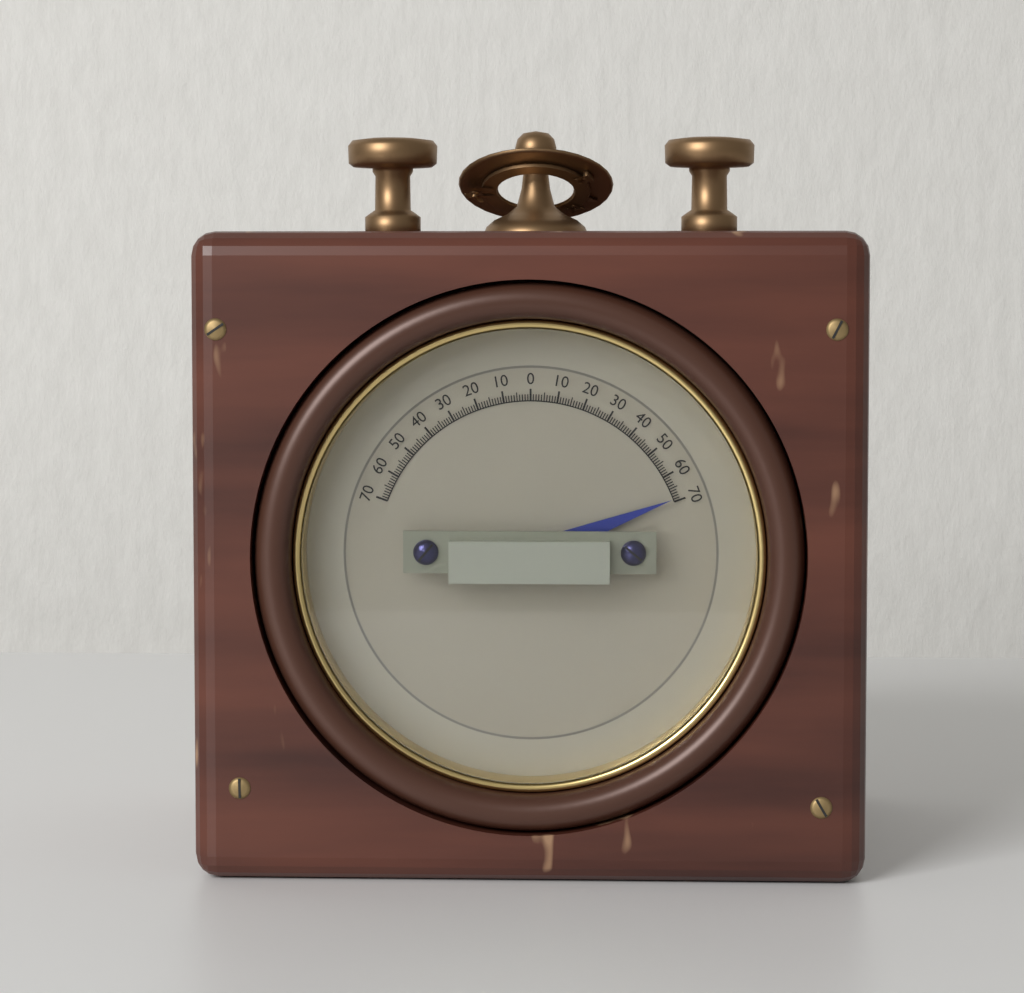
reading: 69 (no unit)
